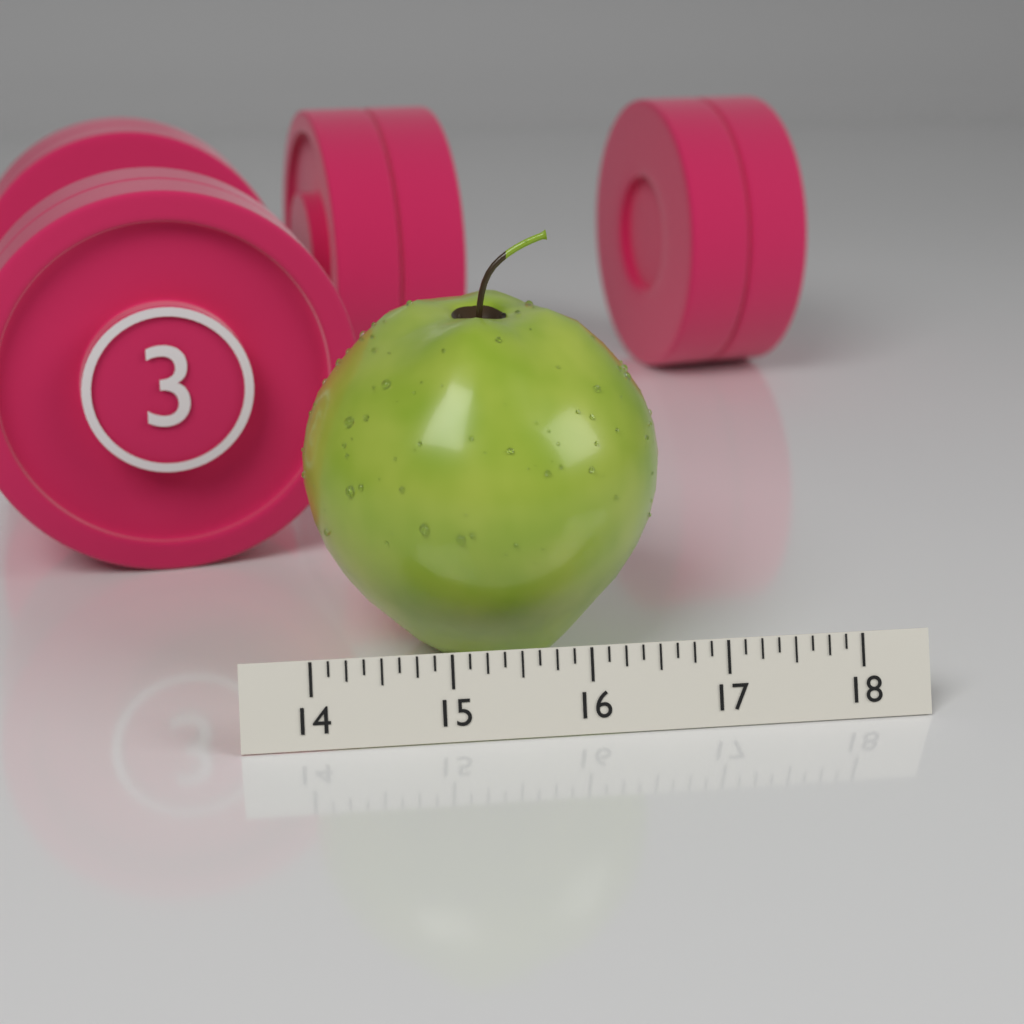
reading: 16.750 (no unit)
